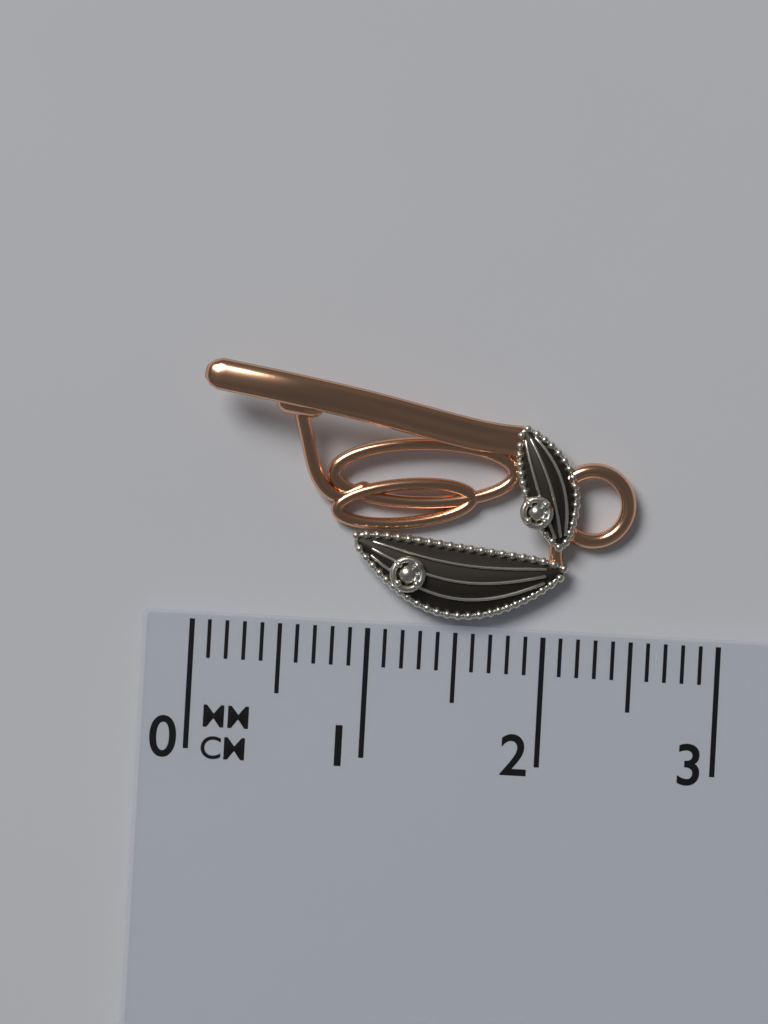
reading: 2.5 cm
